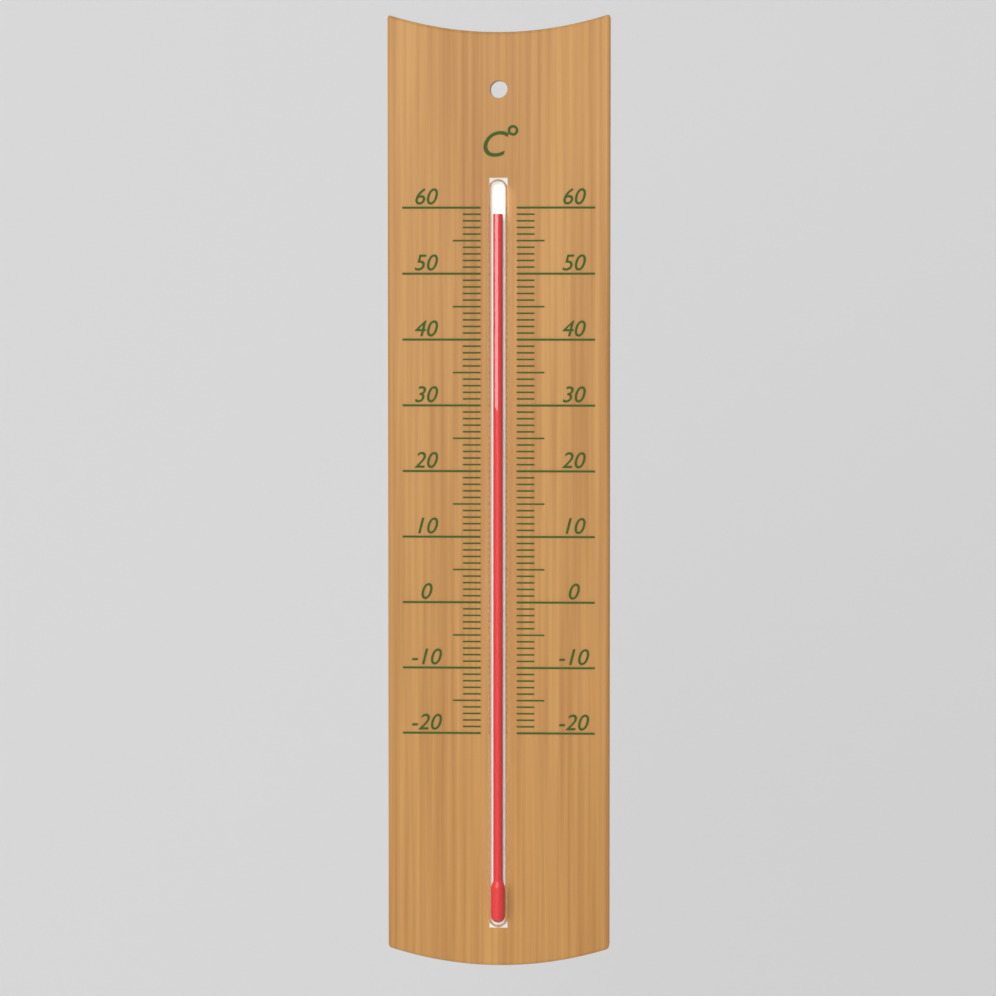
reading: 59 °C
